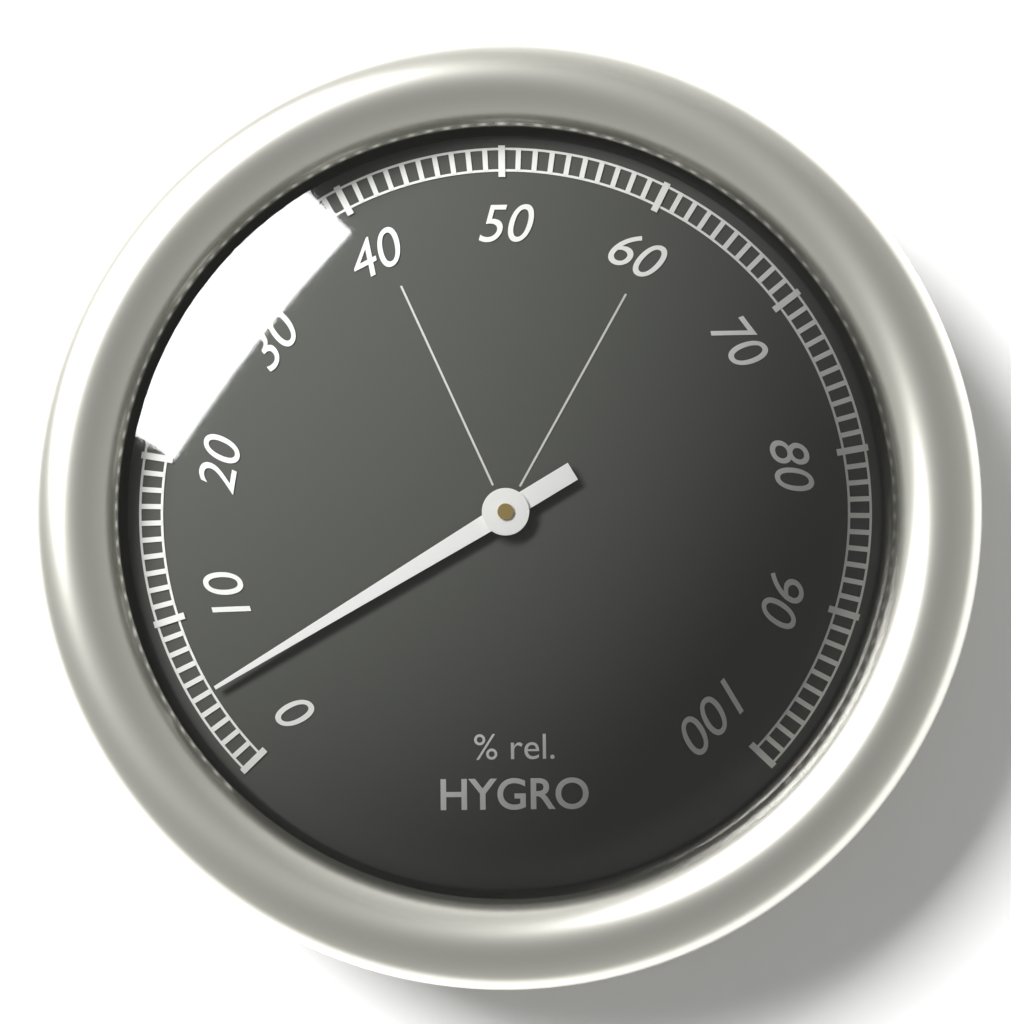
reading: 5 %
